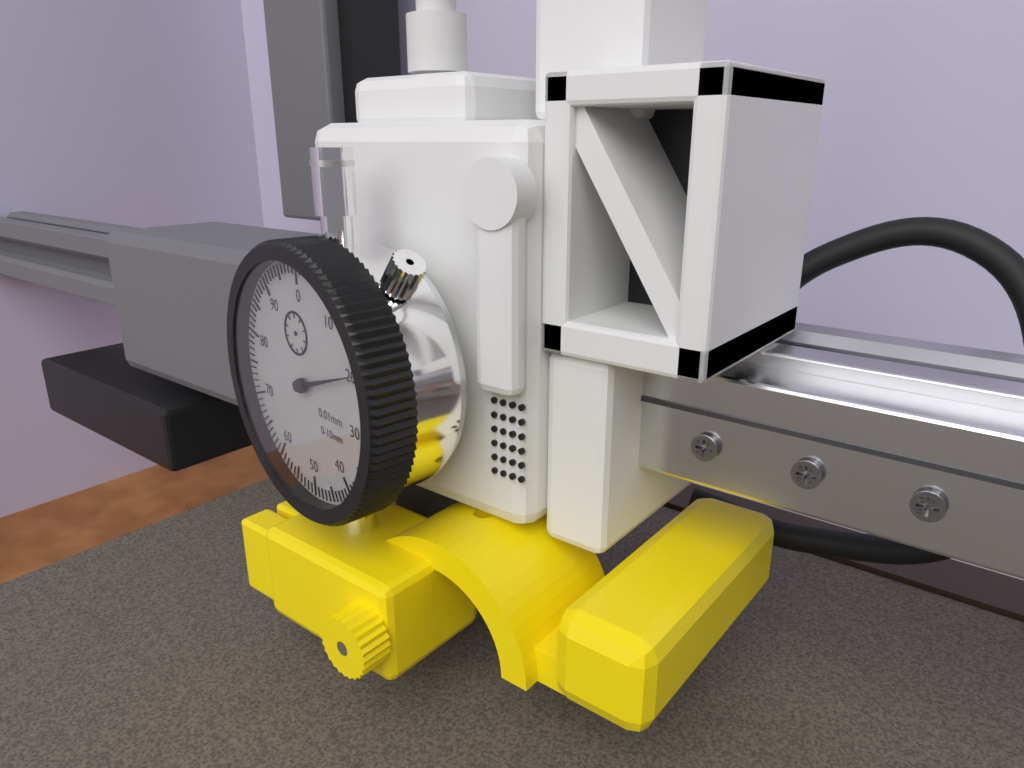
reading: 20 0.01mm
